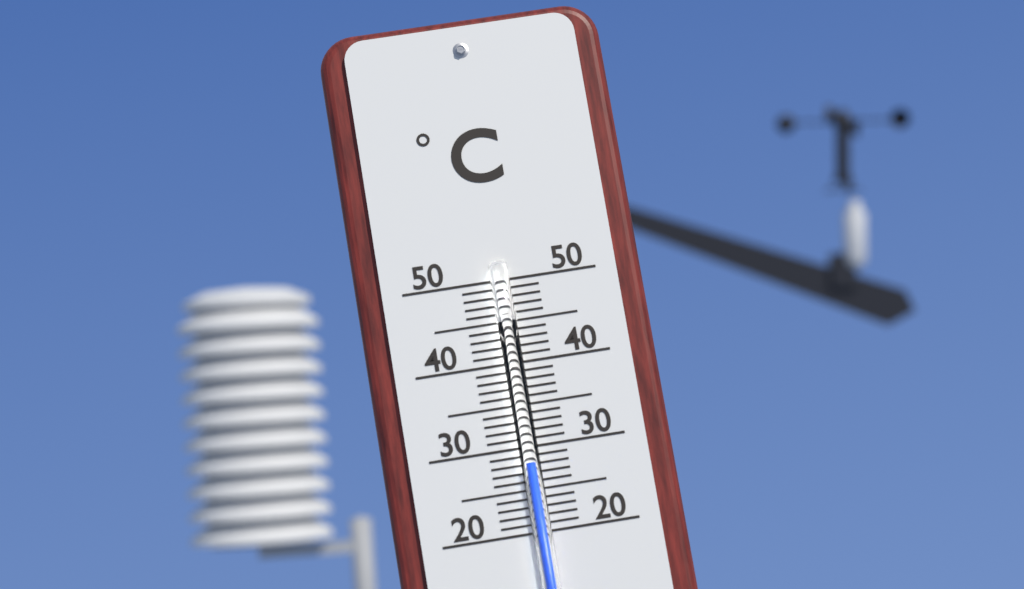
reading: 28 °C
